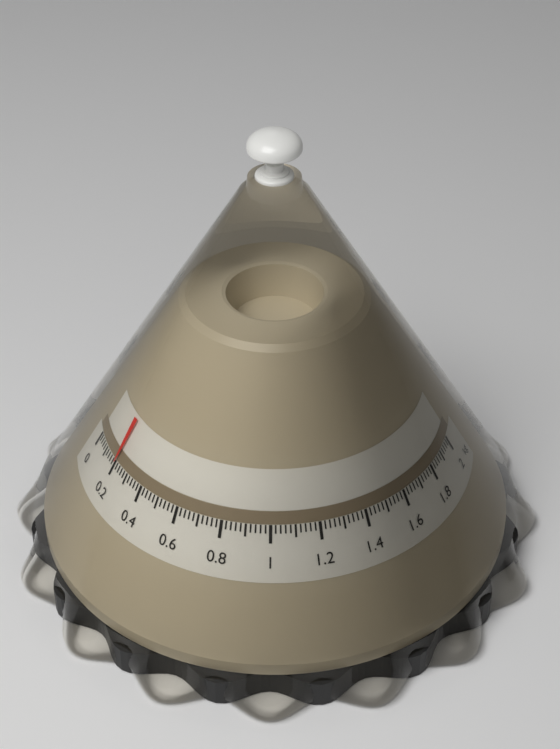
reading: 0.20 kg
